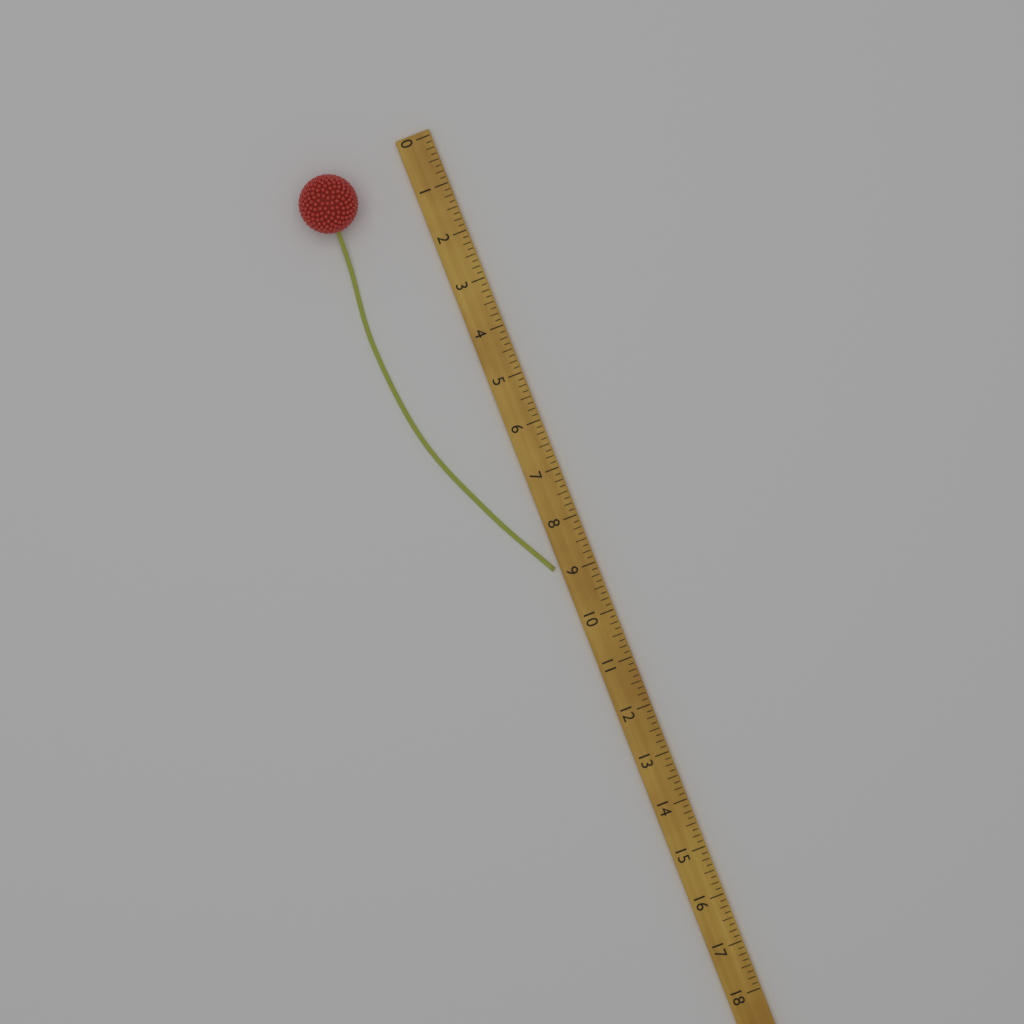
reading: 8.875 (no unit)
